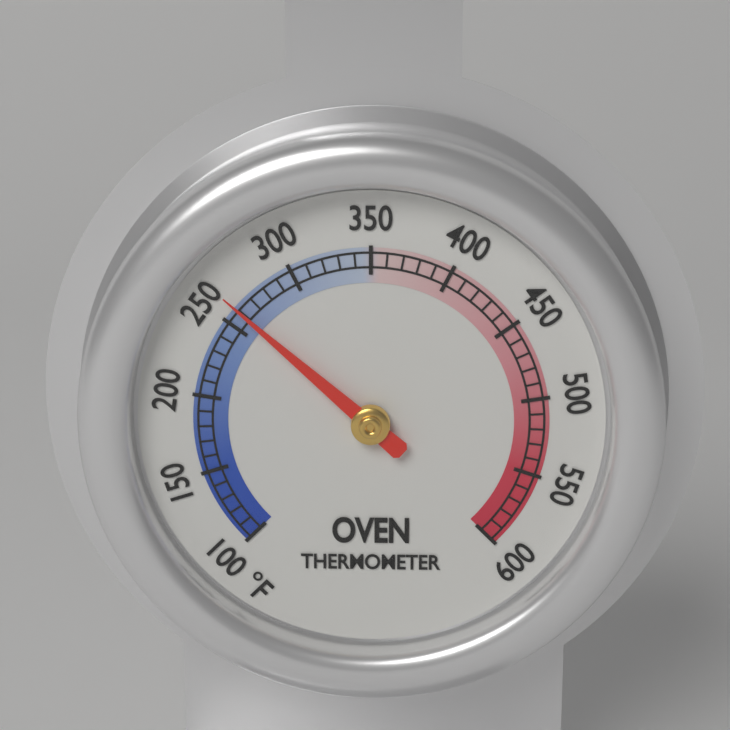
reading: 260 °F
